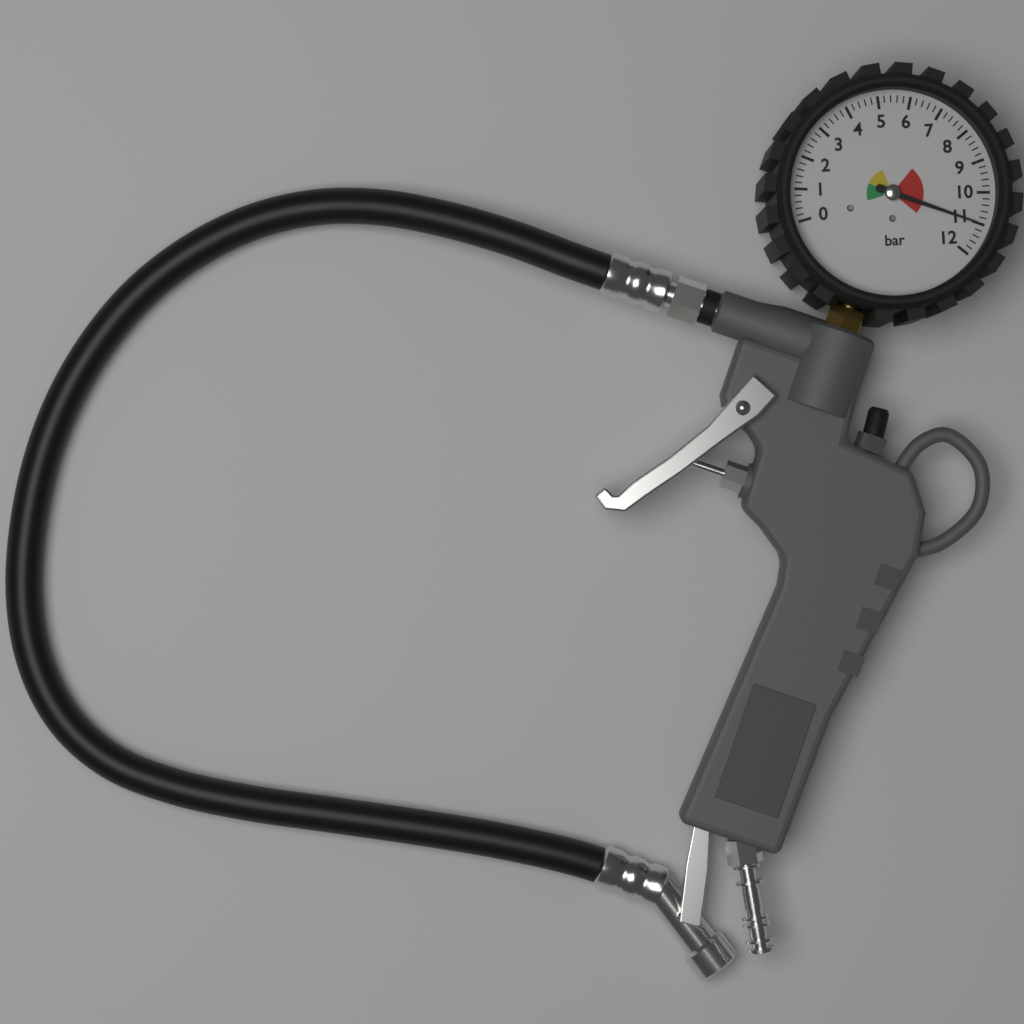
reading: 11.0 bar
